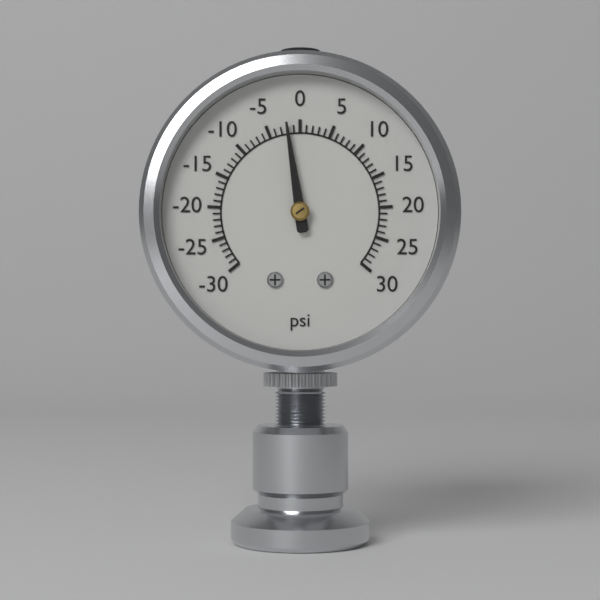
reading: -2 psi
